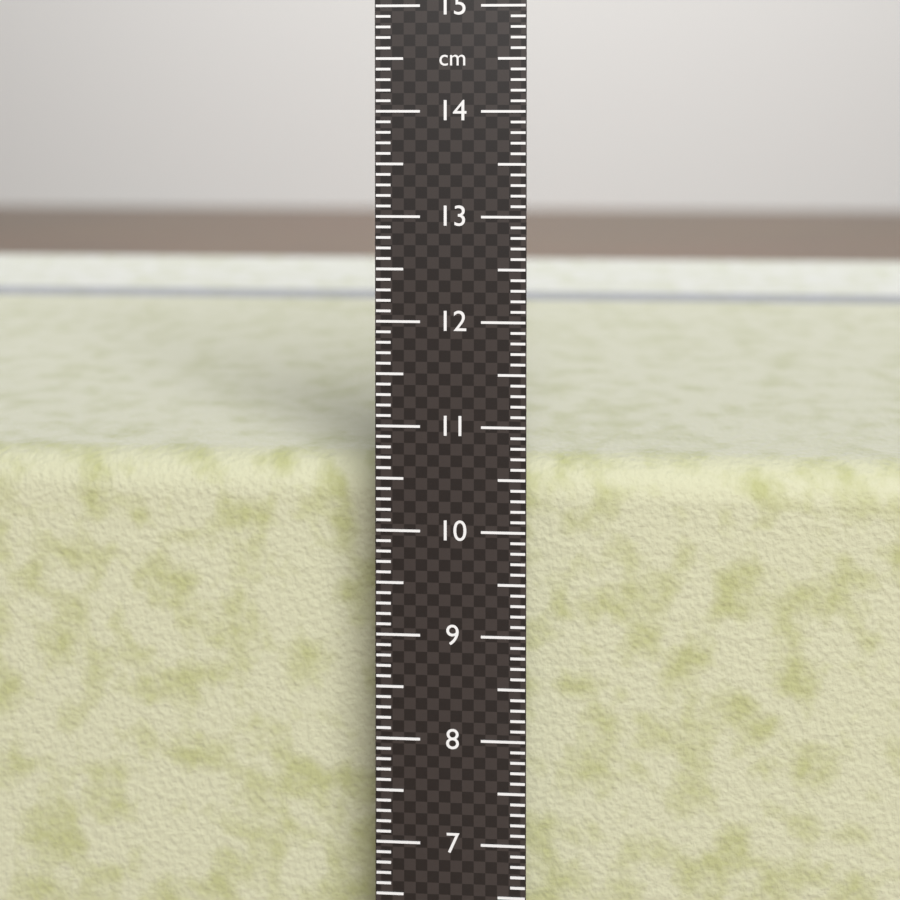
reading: 10.5 cm
